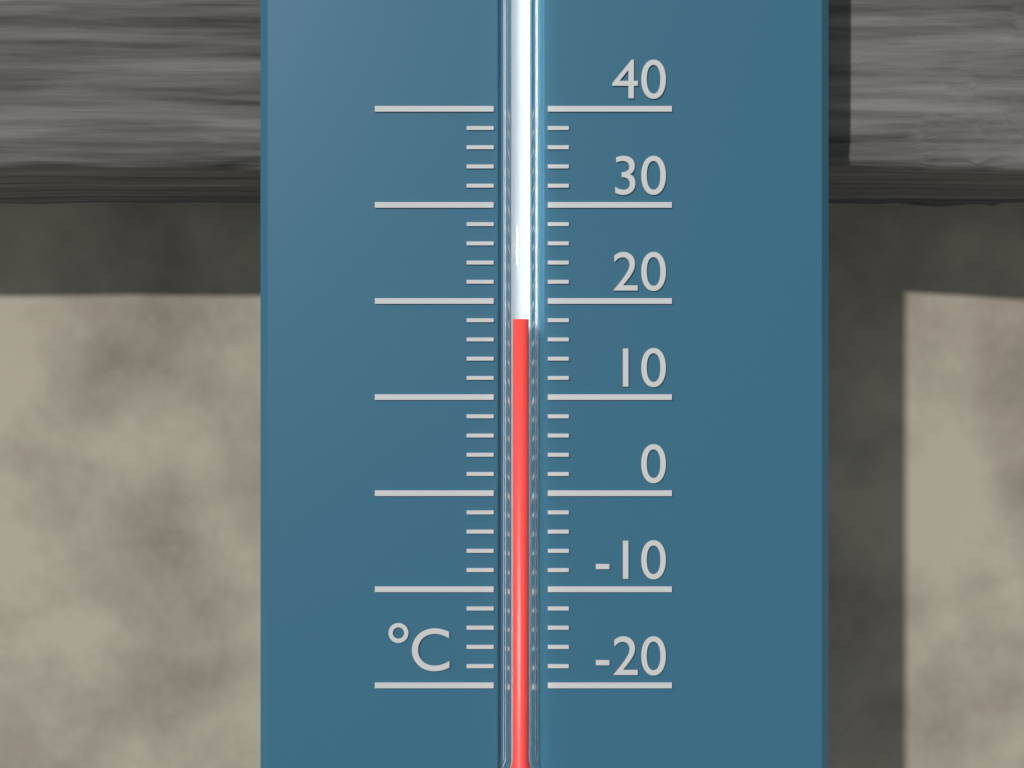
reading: 18 °C
